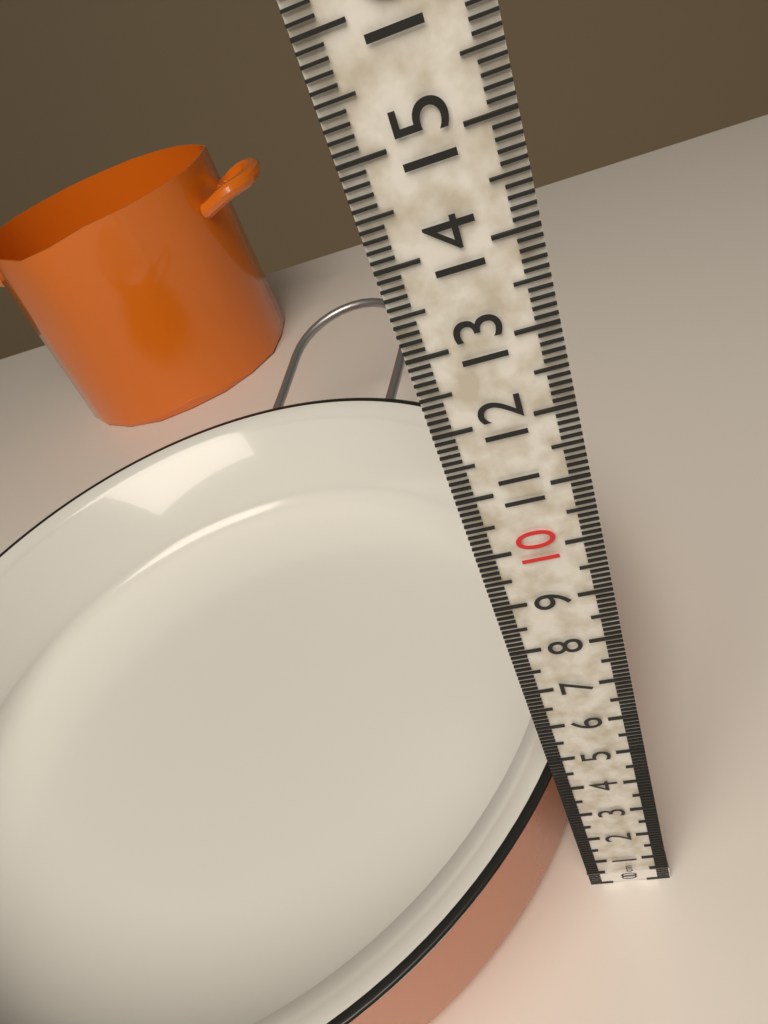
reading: 4.0 cm
